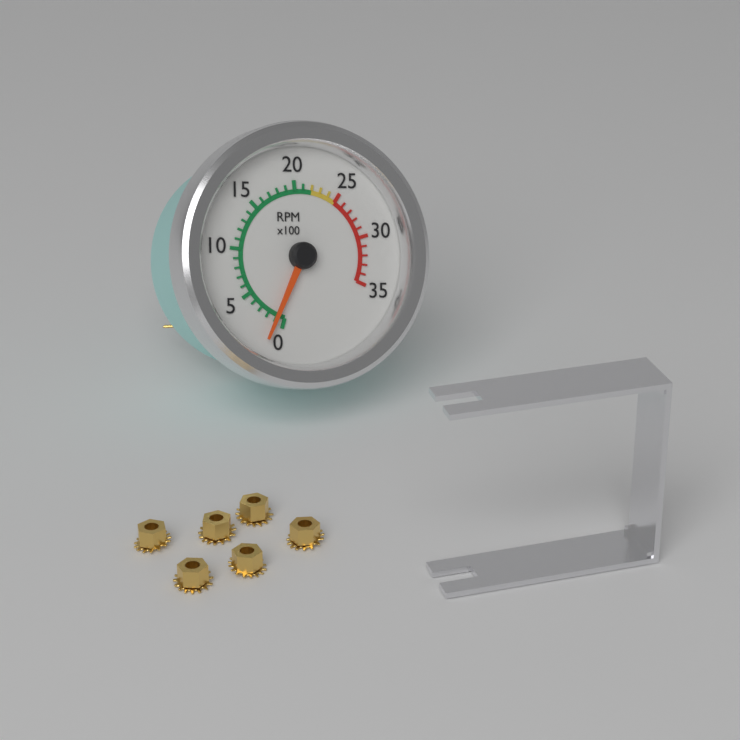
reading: 100 RPM
